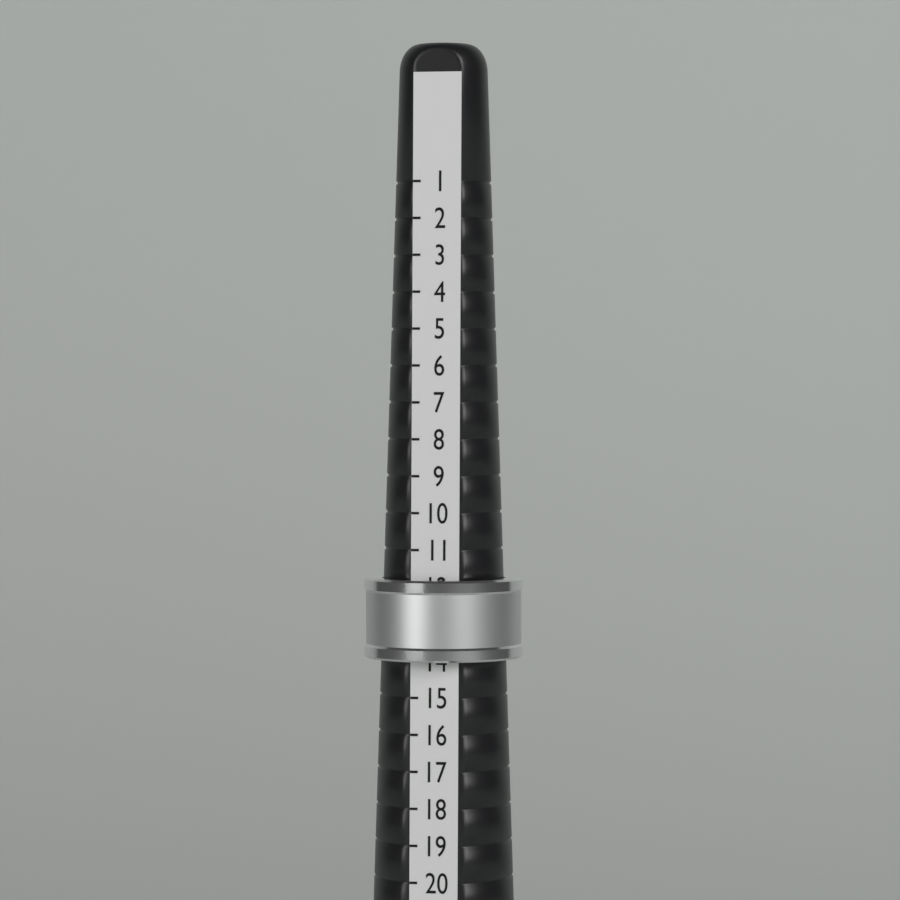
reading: 14 (no unit)
